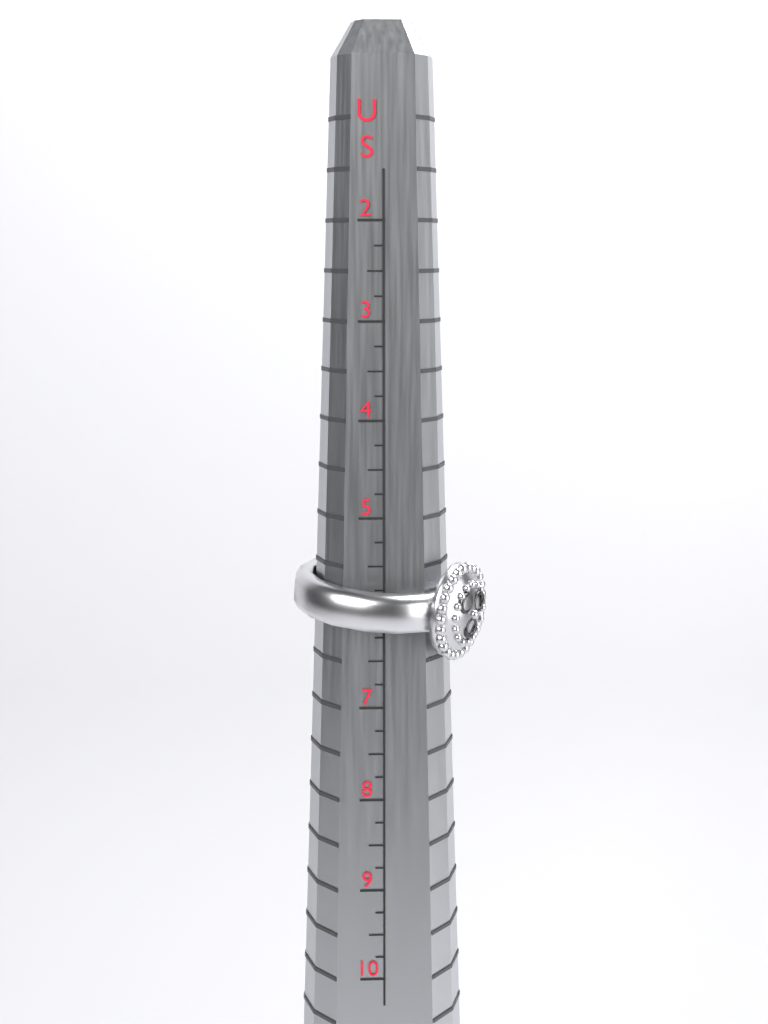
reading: 6.50 US
